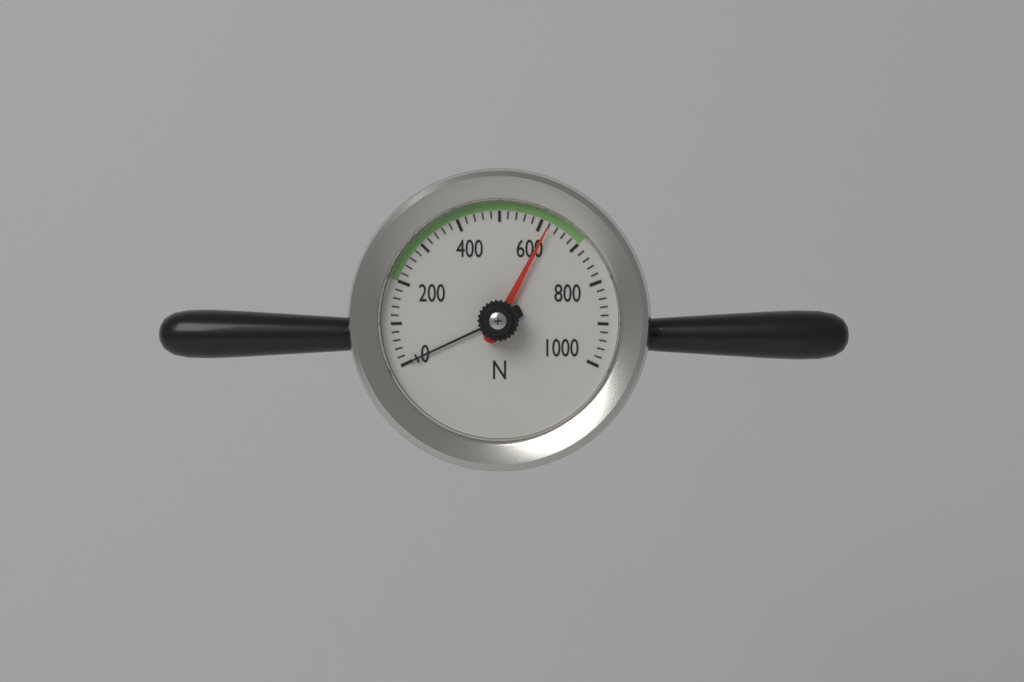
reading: 620 N
